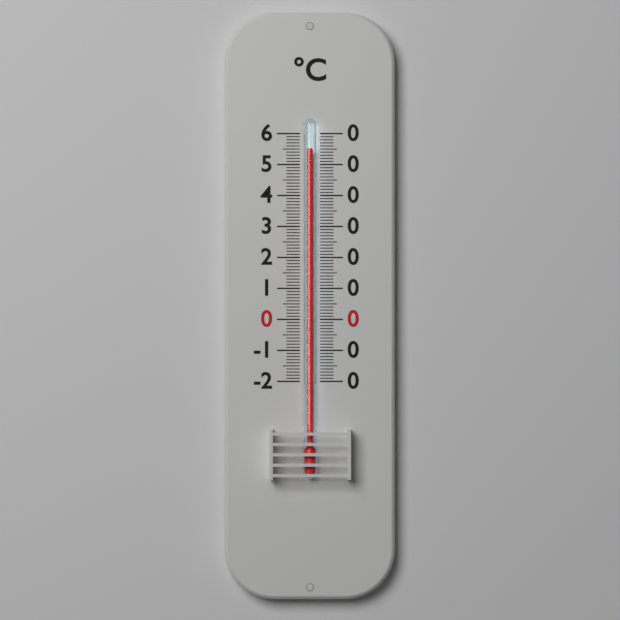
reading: 55 °C
